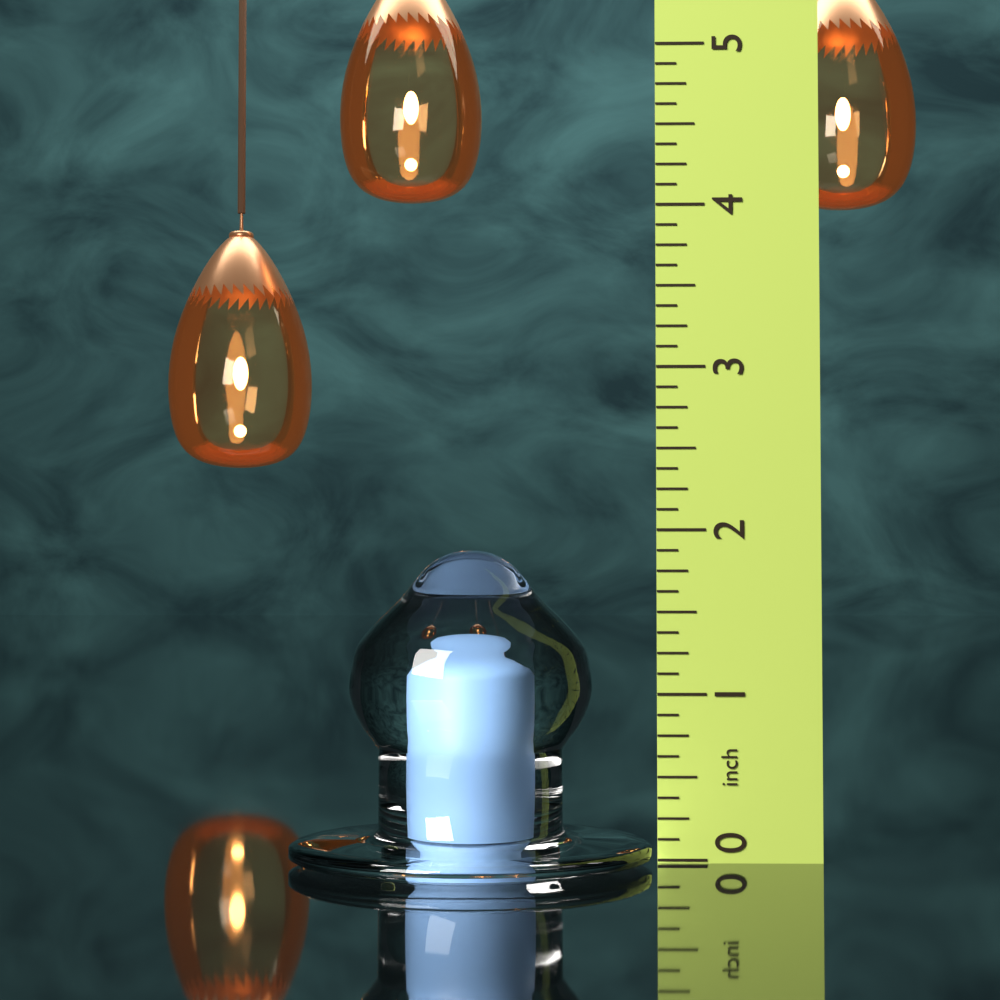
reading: 1.875 in
